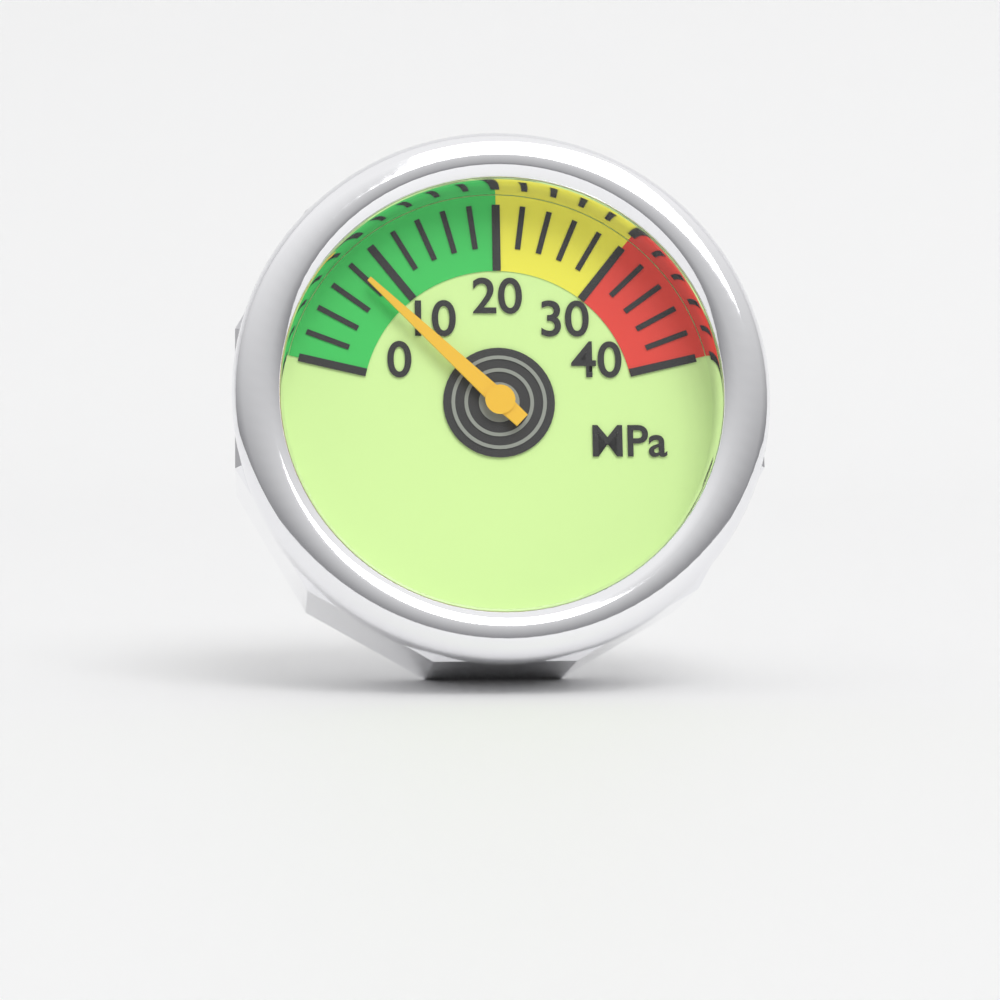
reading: 8 MPa
